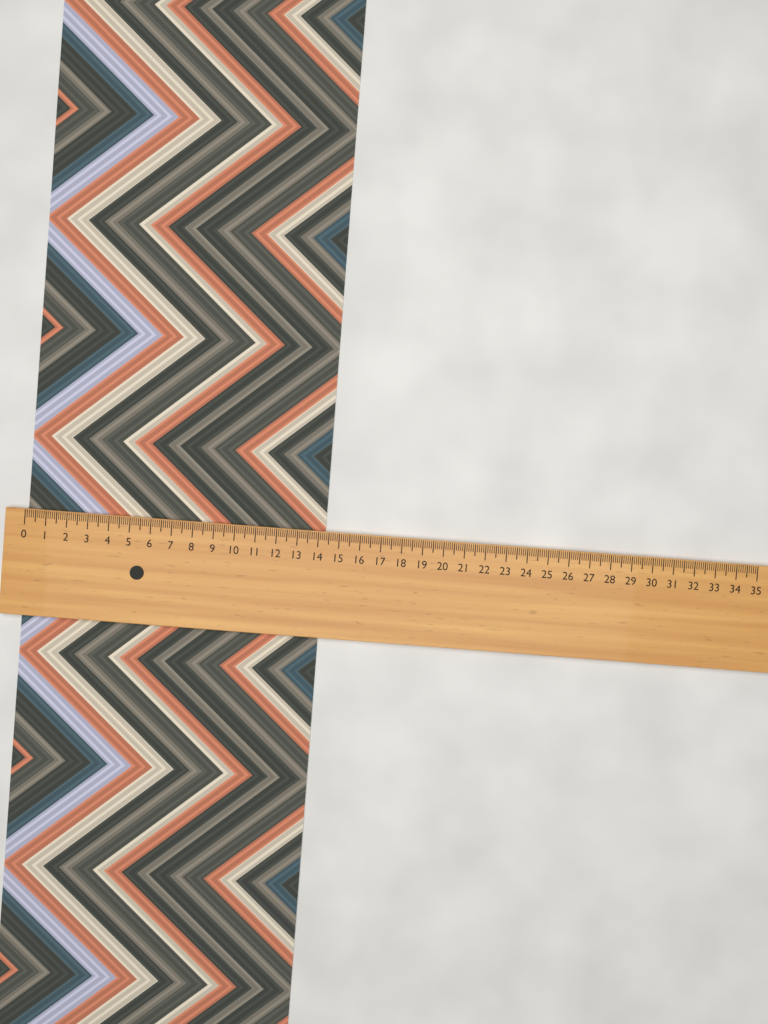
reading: 14.3 (no unit)
